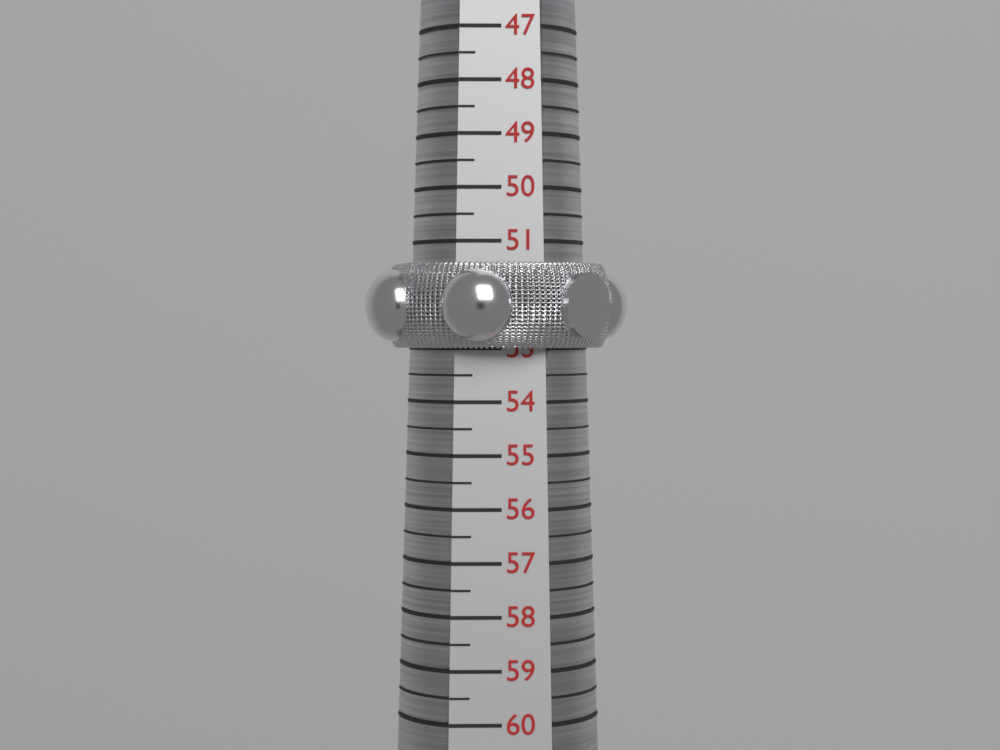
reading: 53.0 (no unit)
